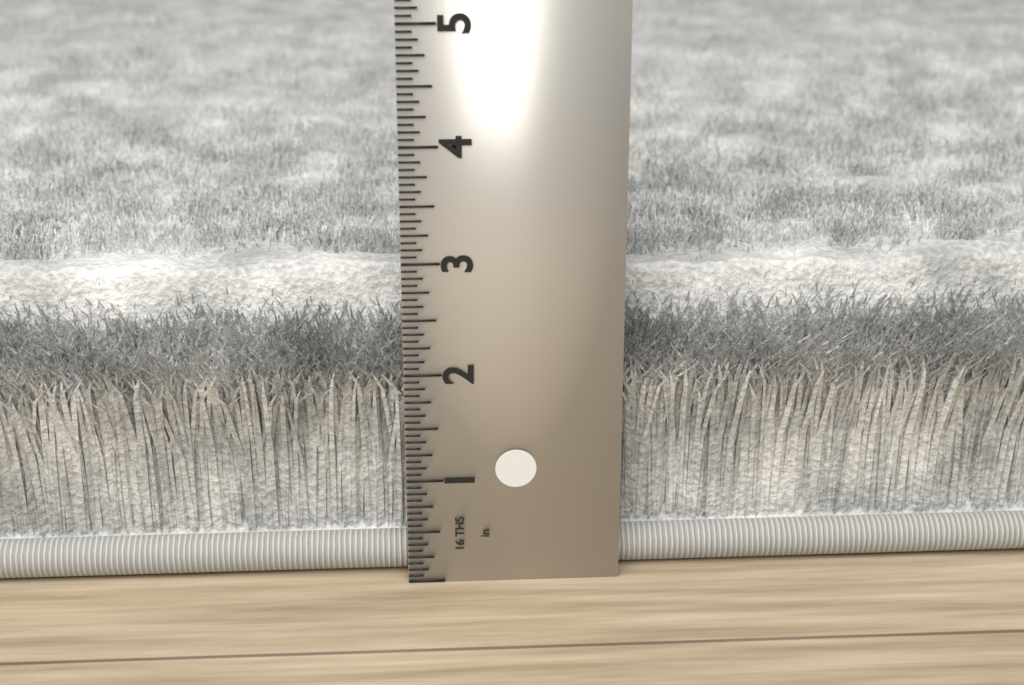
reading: 2.8125 in
